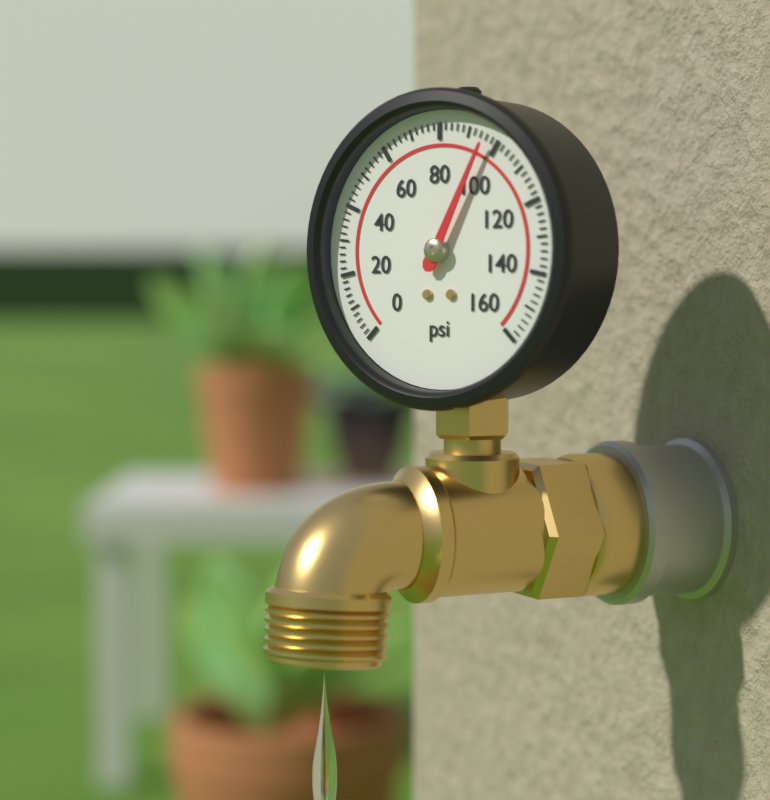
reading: 96 psi
